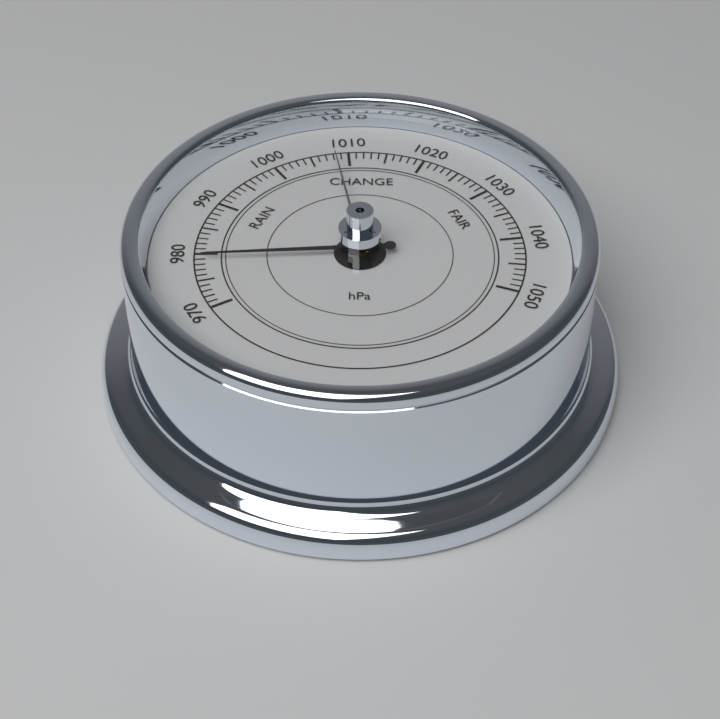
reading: 979 hPa
